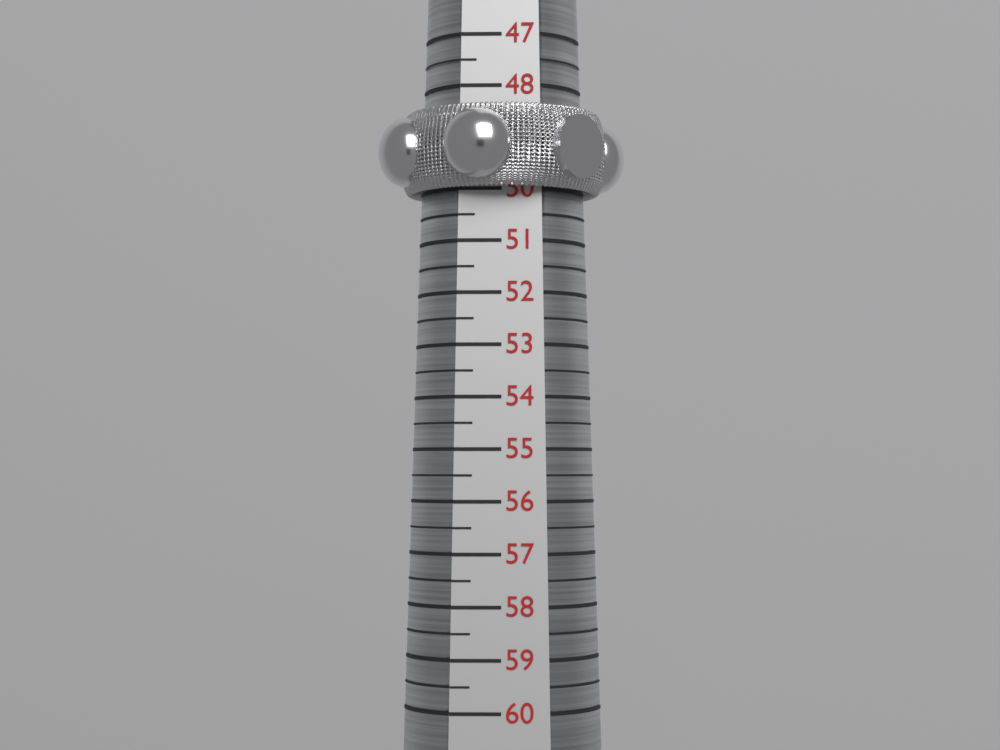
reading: 50.0 (no unit)
